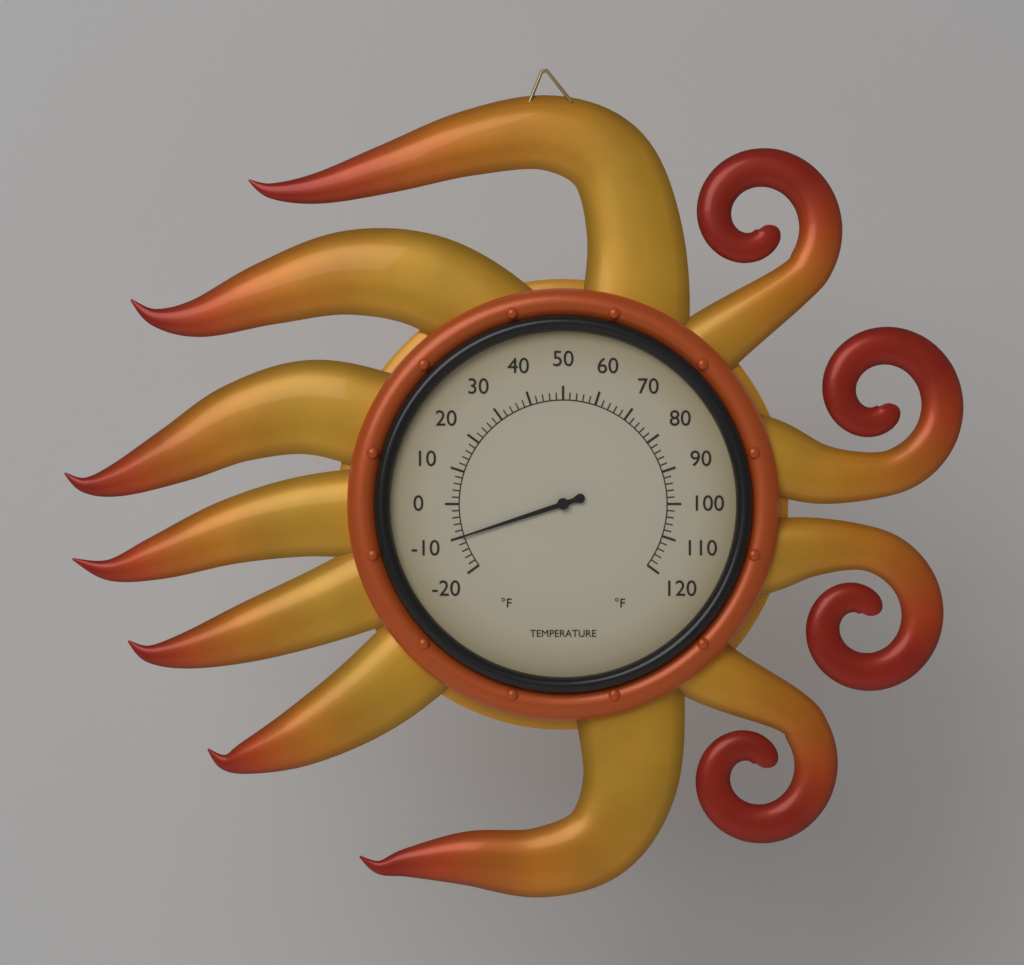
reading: -10 °F
